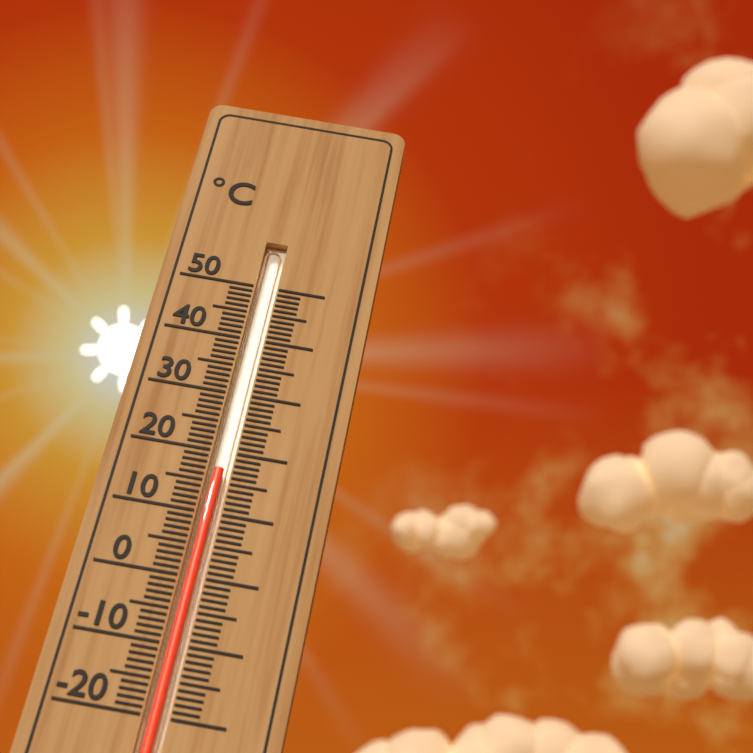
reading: 17 °C
